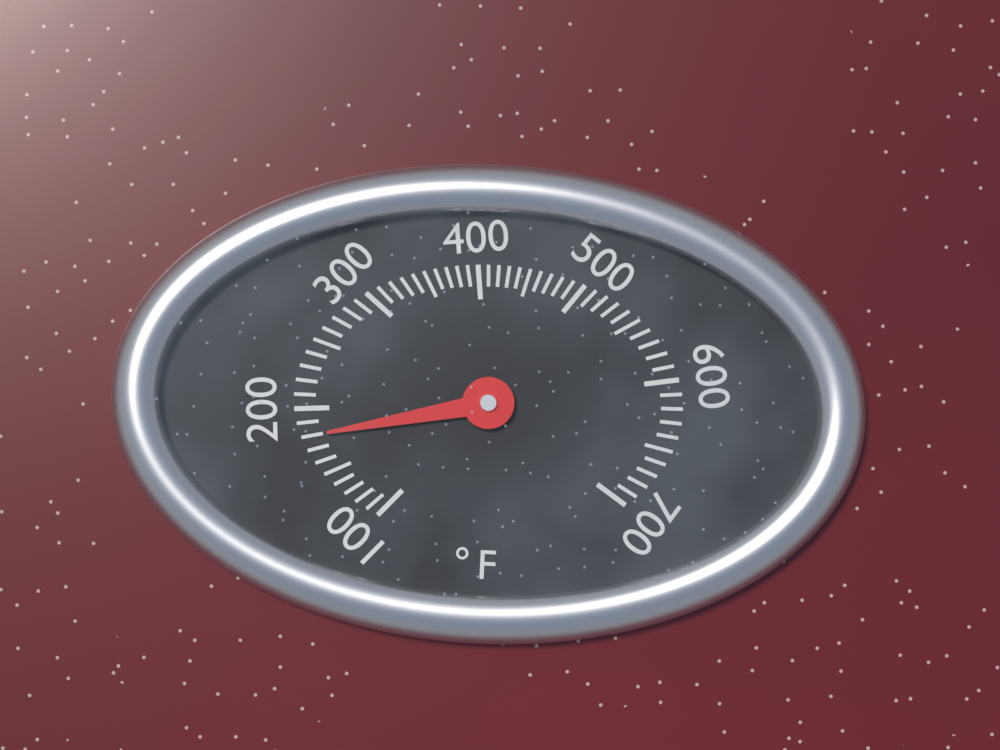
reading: 180 °F
